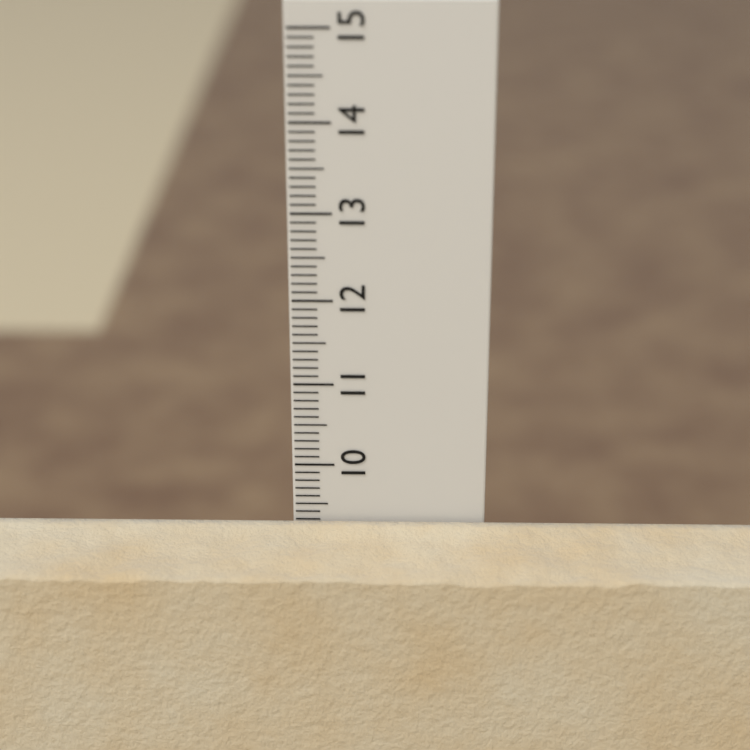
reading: 9.3 cm
